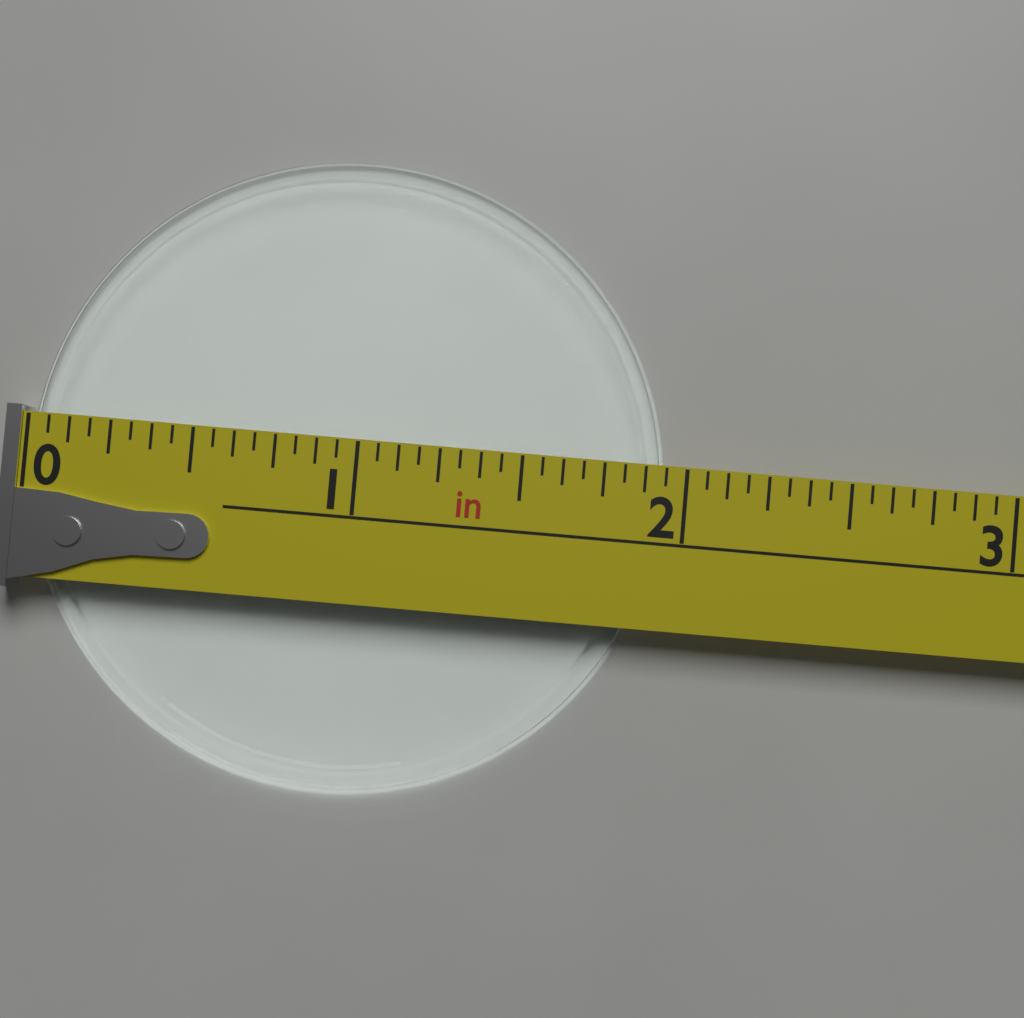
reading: 1.9375 in
